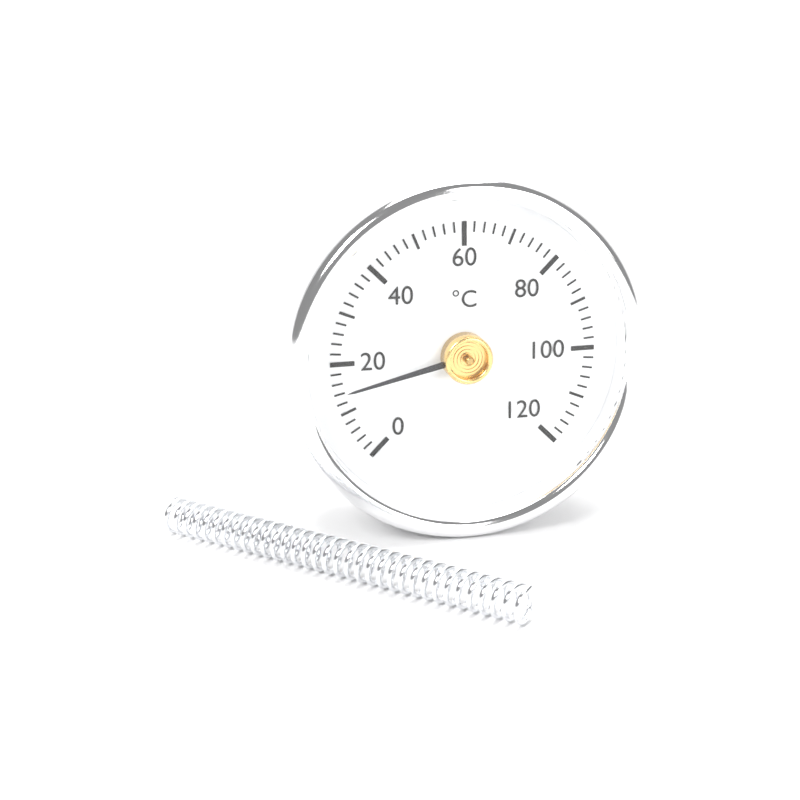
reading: 14 °C
